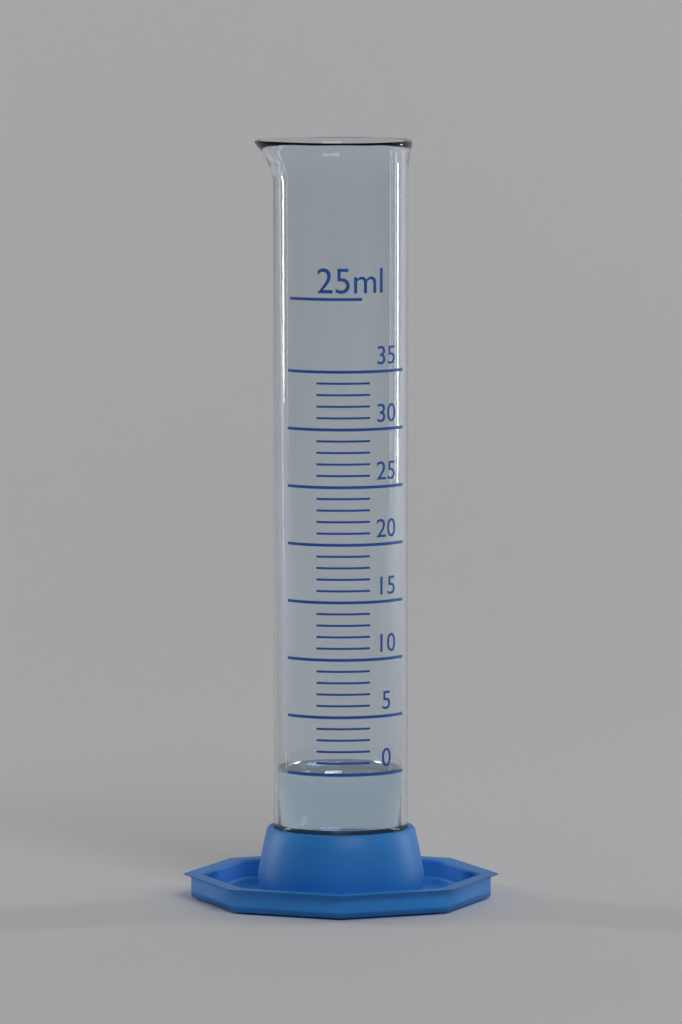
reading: 0 ml
